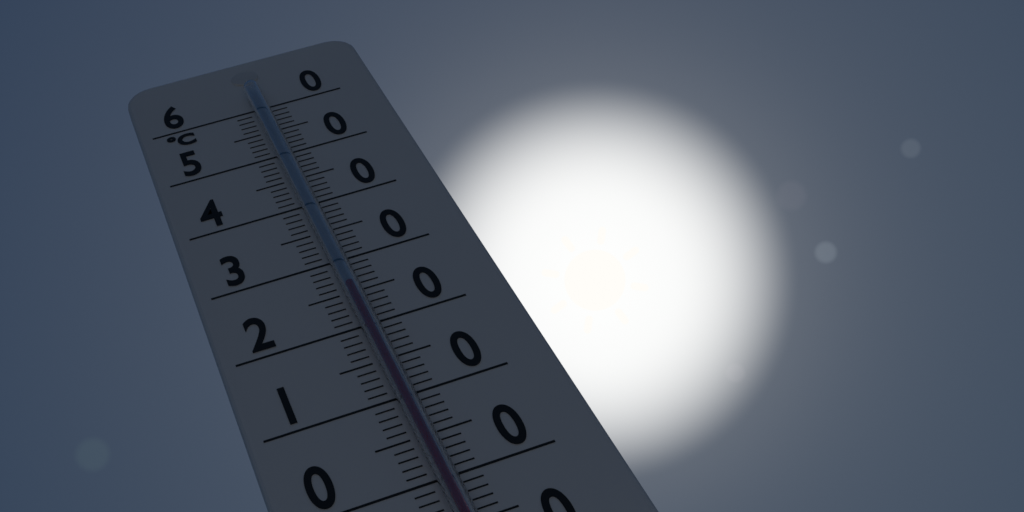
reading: 25 °C
